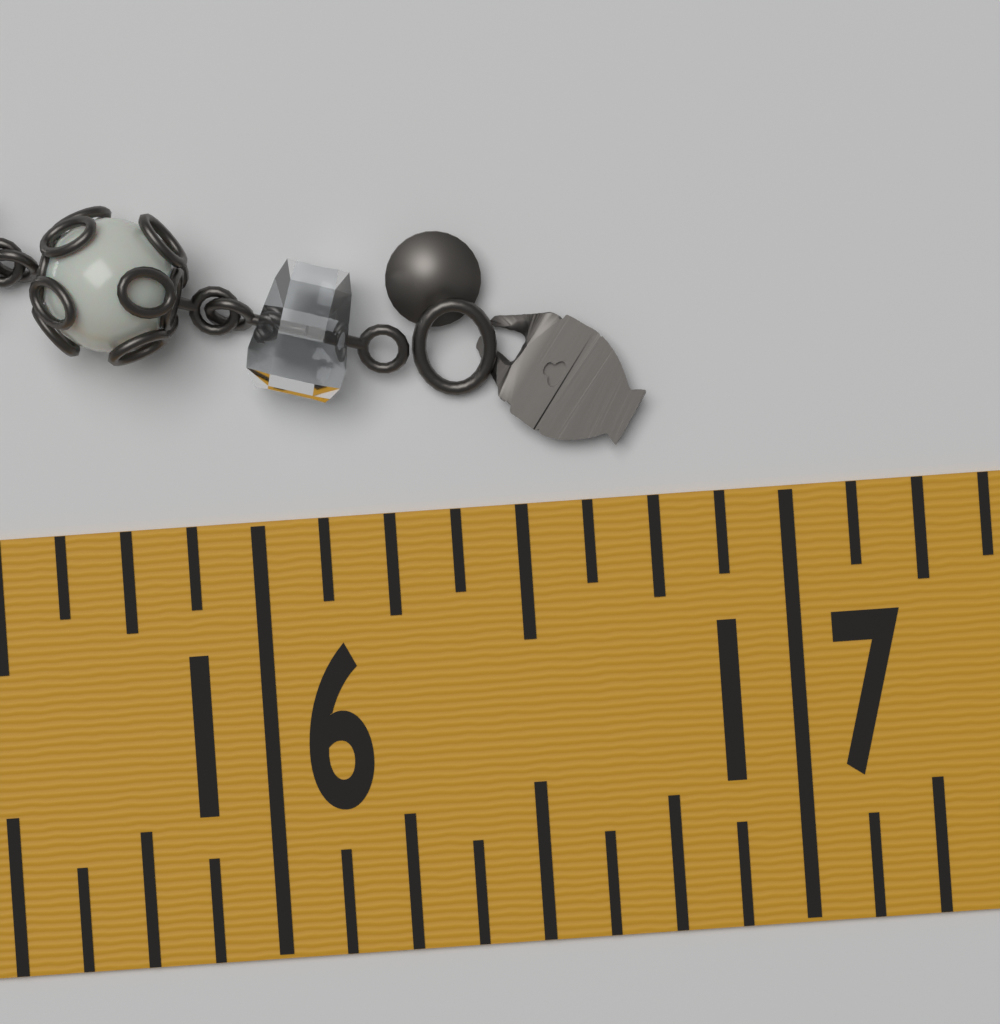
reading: 16.750 in
